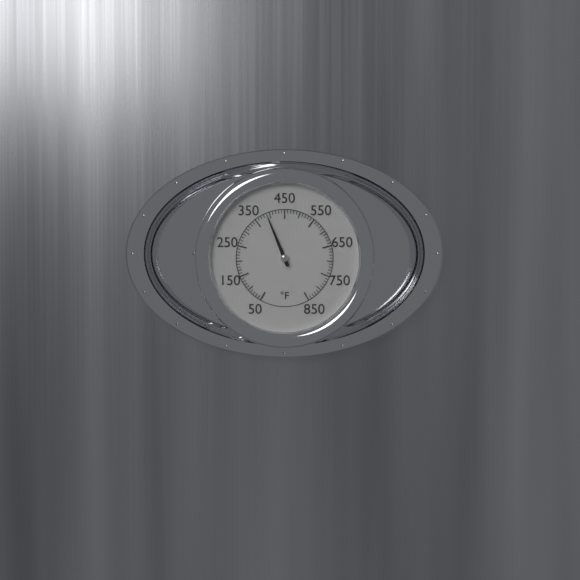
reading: 390 °F
